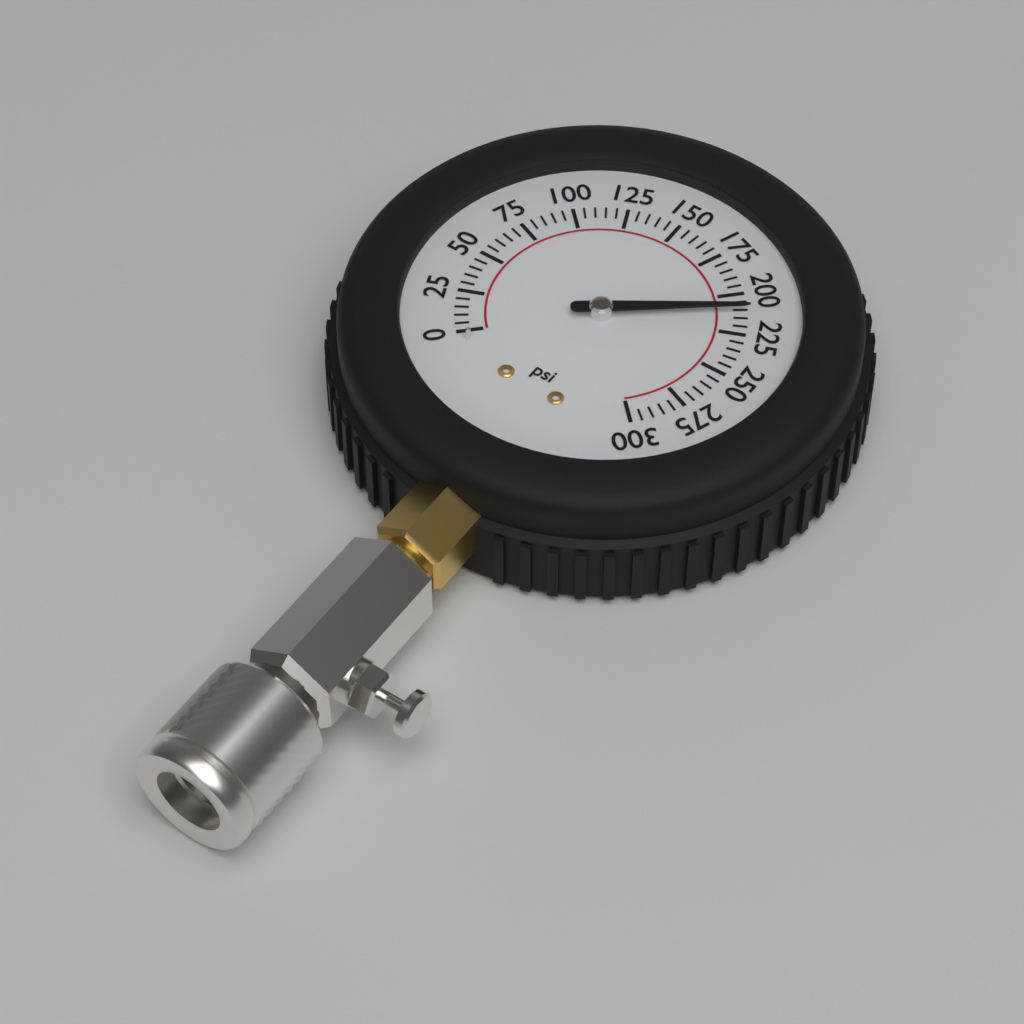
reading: 210 psi
